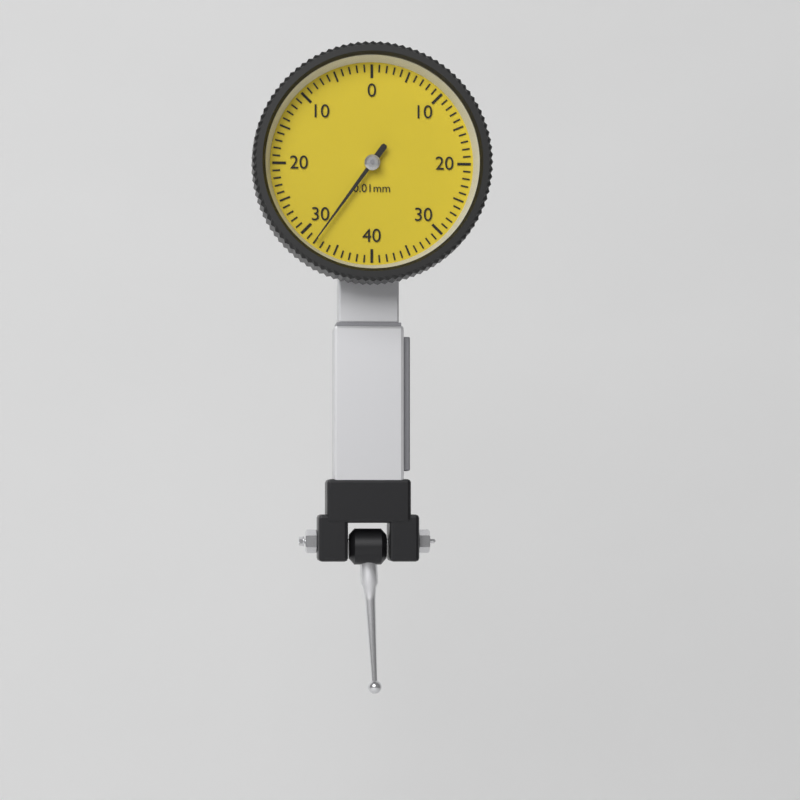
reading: 0.32 mm
